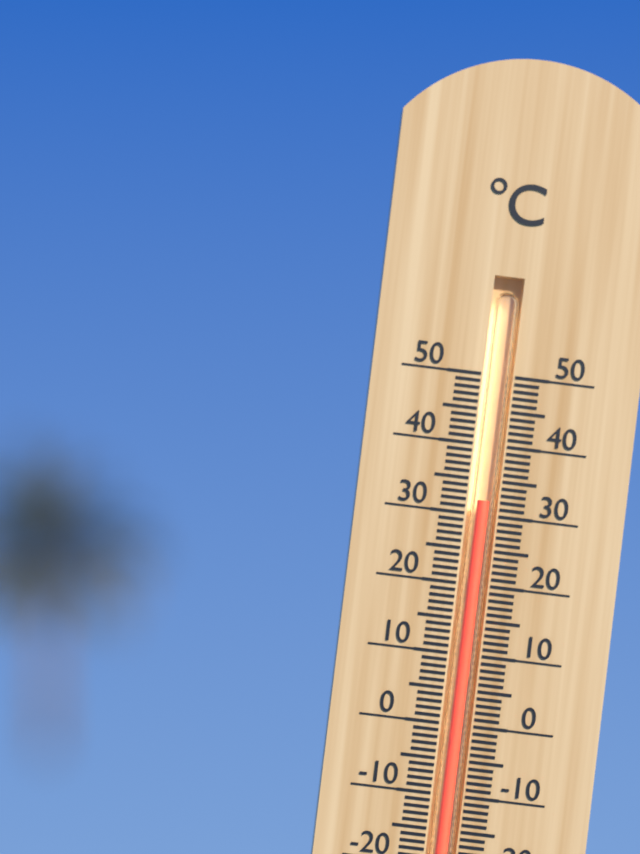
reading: 32 °C
